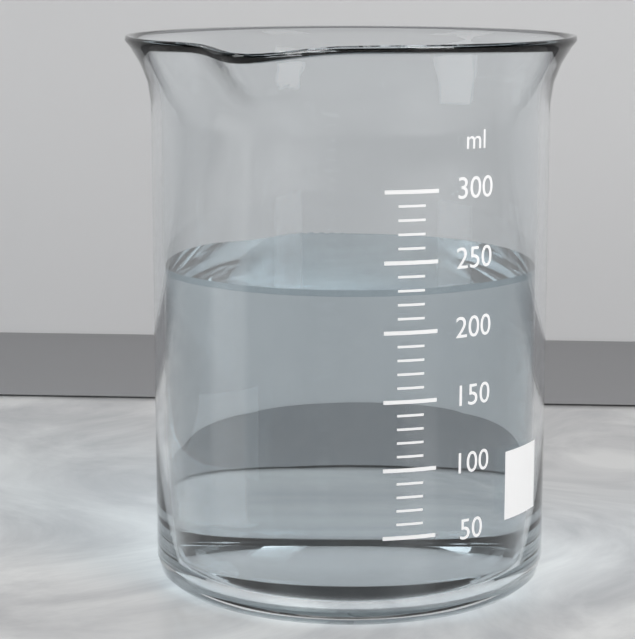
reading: 230 ml
